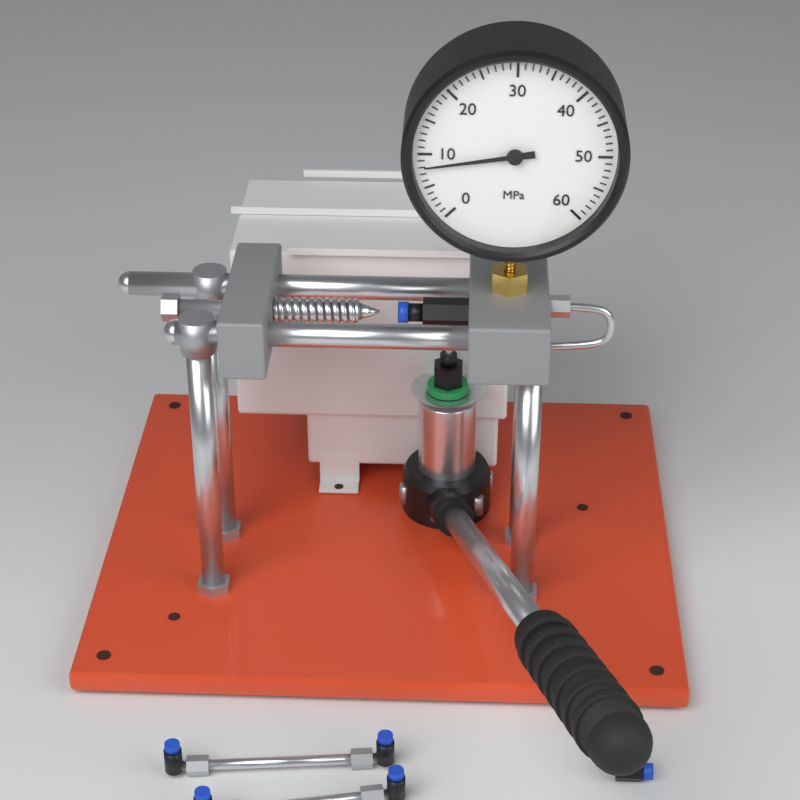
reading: 8 MPa
